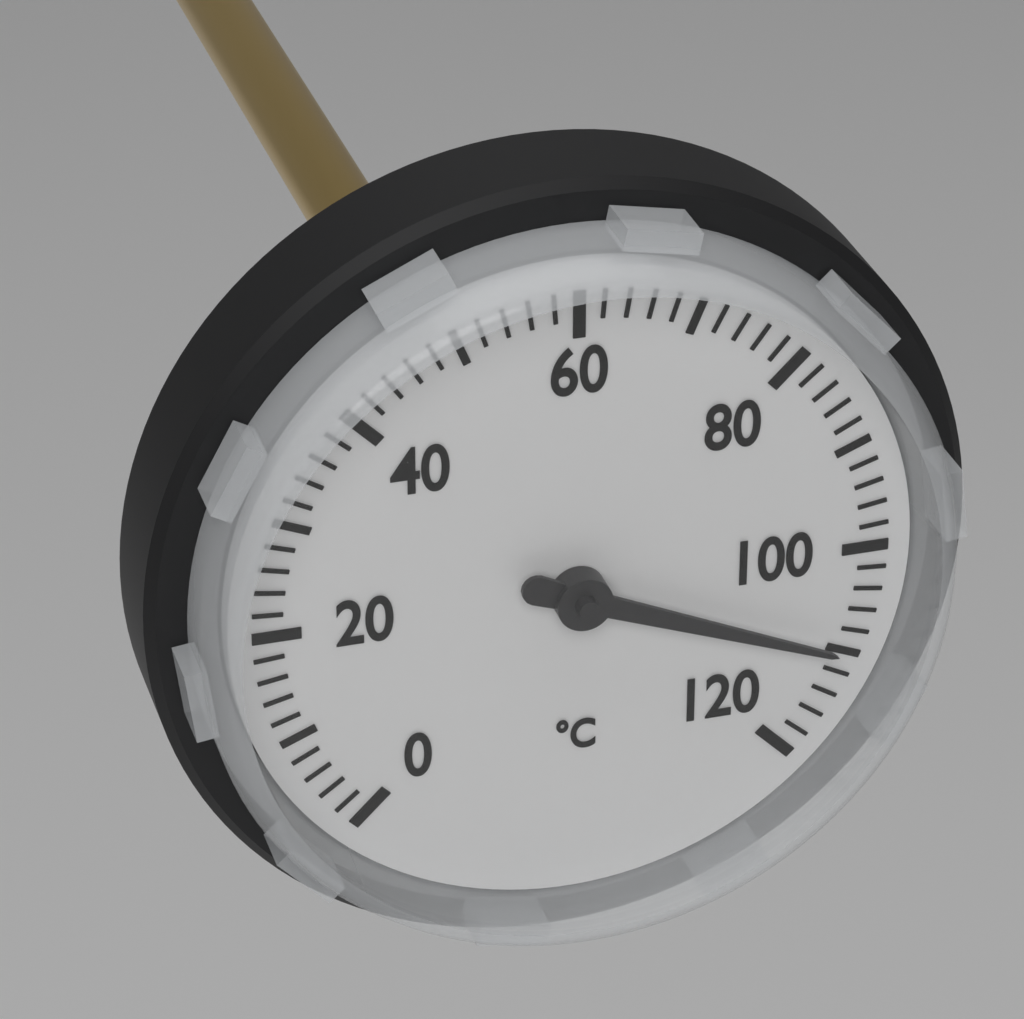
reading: 110 °C
